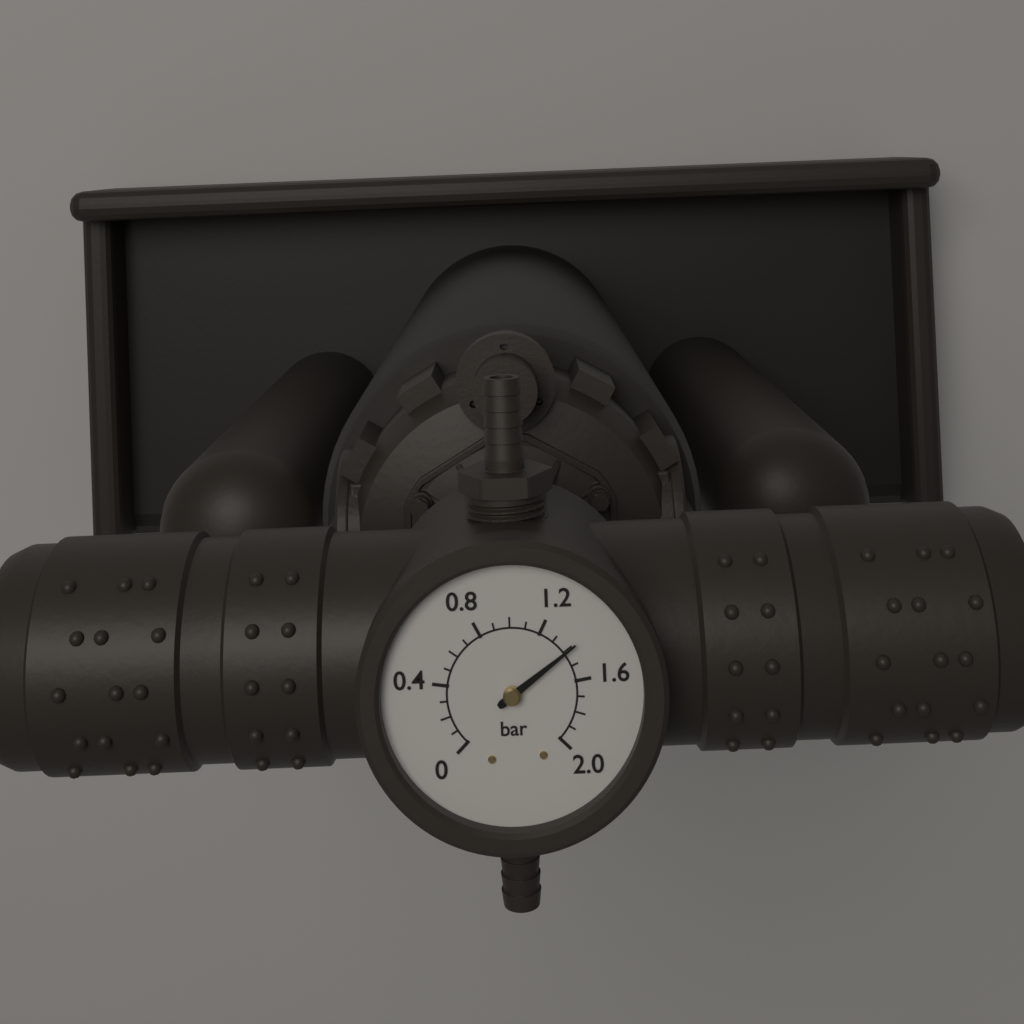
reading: 1.4 bar
